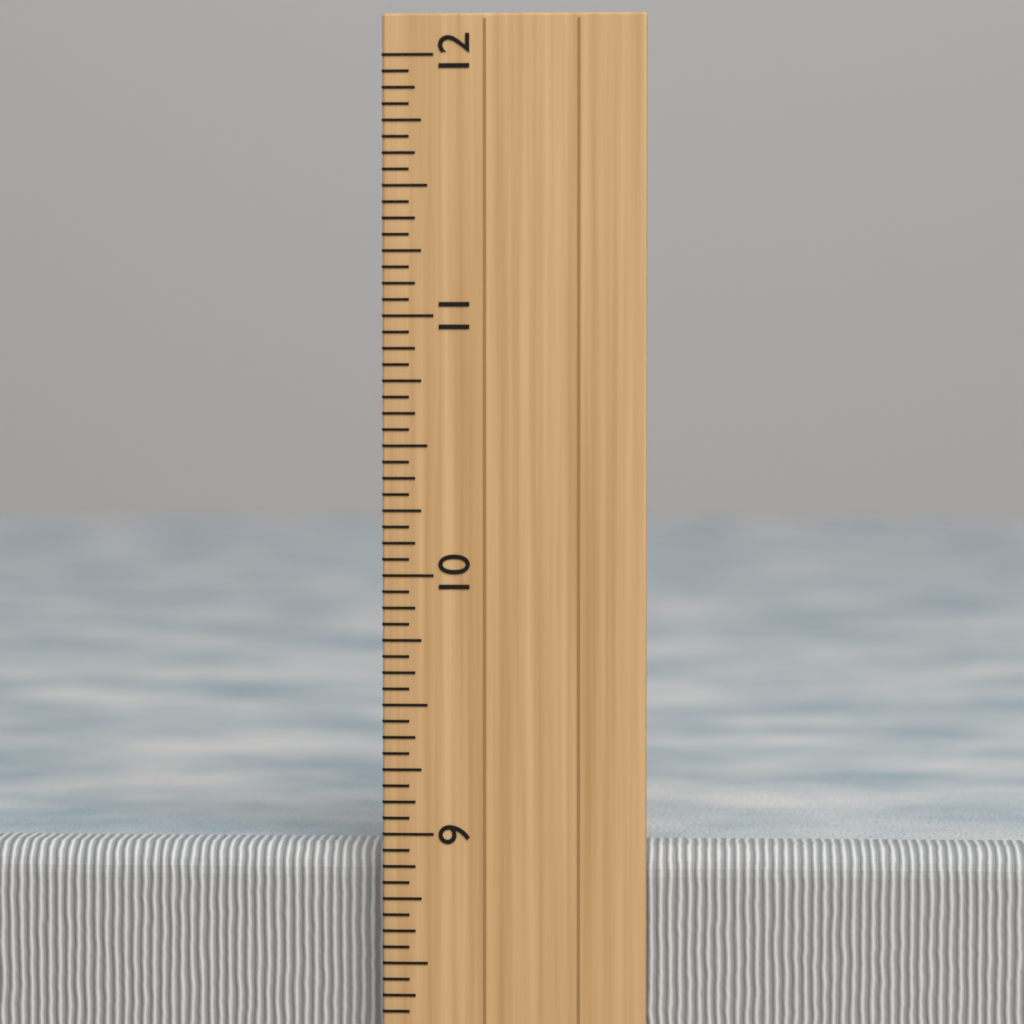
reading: 8.9375 inch
